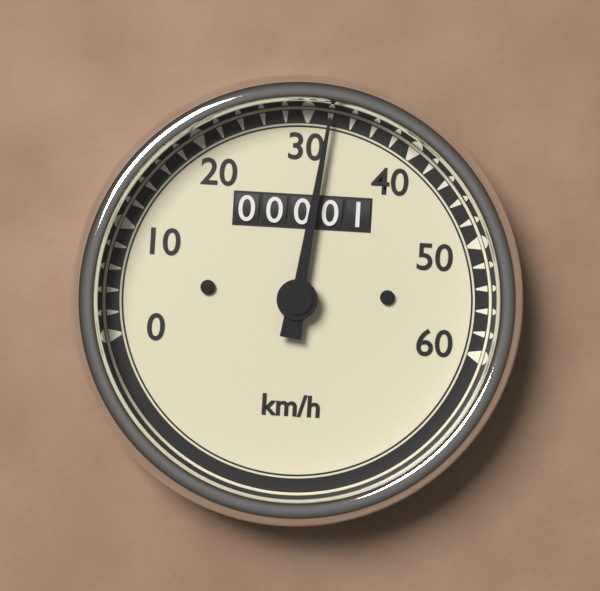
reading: 32 km/h
